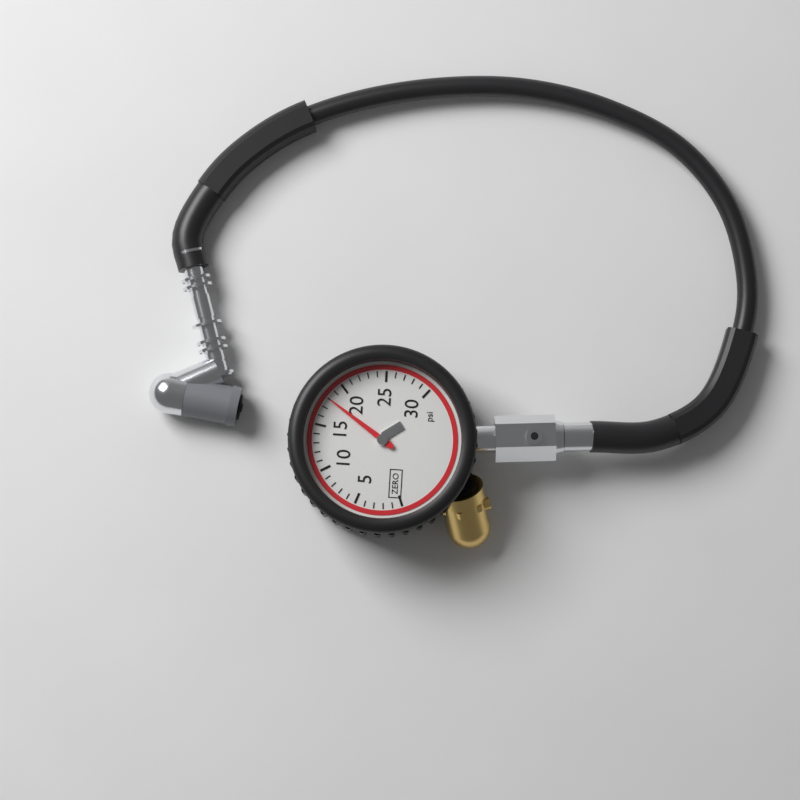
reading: 18 psi
